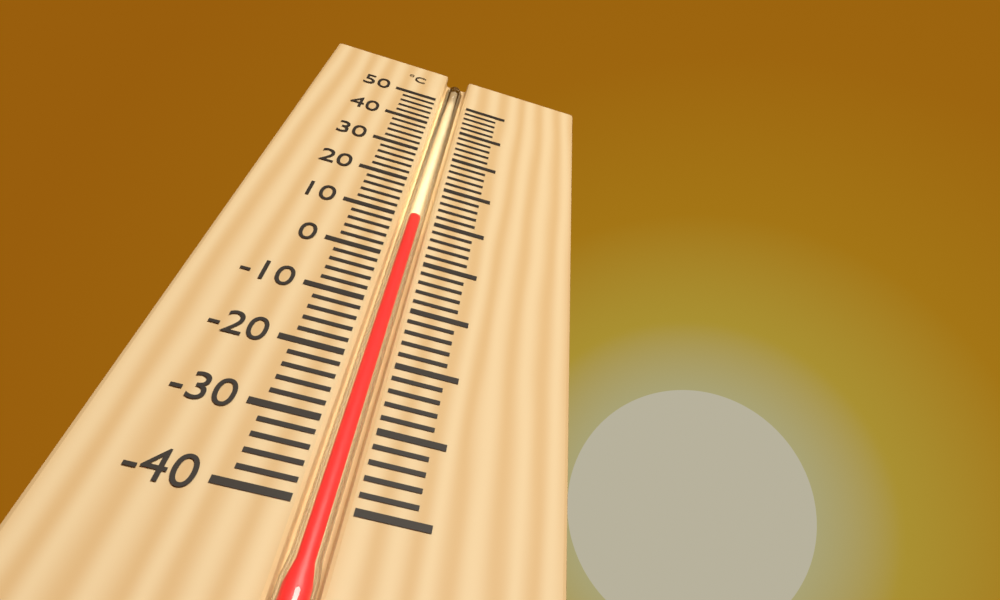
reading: 10 °C
